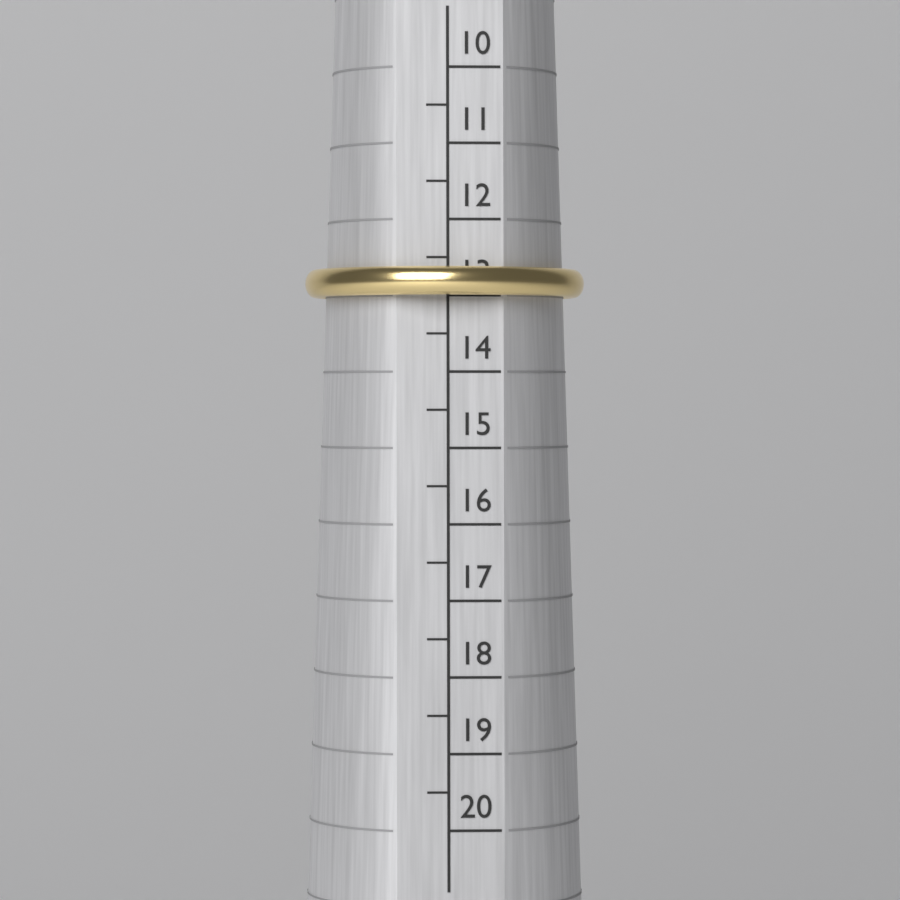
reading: 13.0 (no unit)
